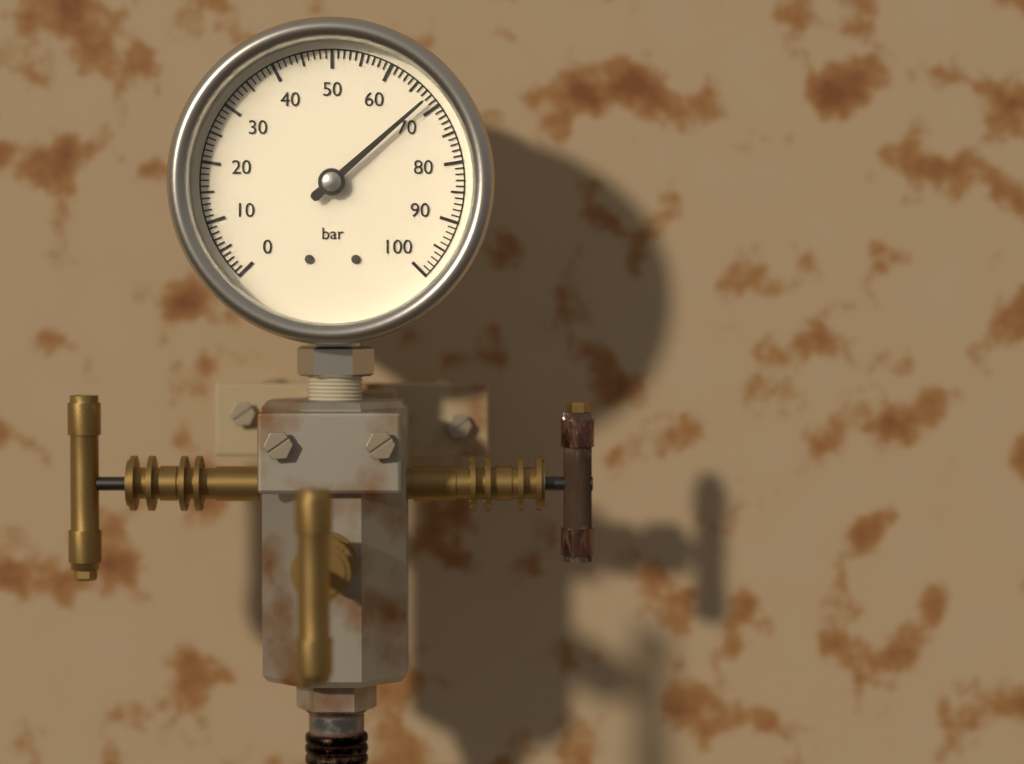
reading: 68 bar
